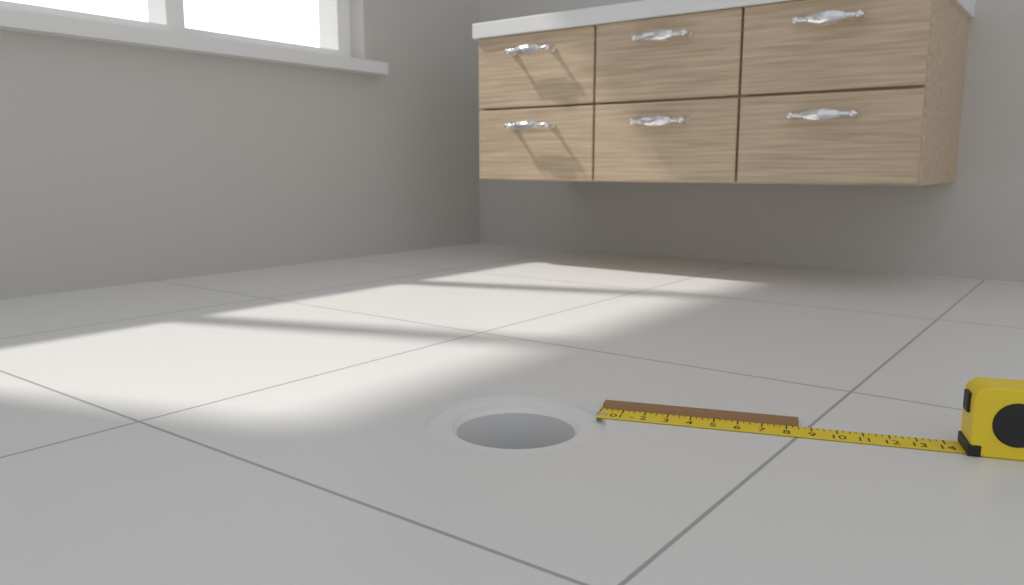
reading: 8.50 in
